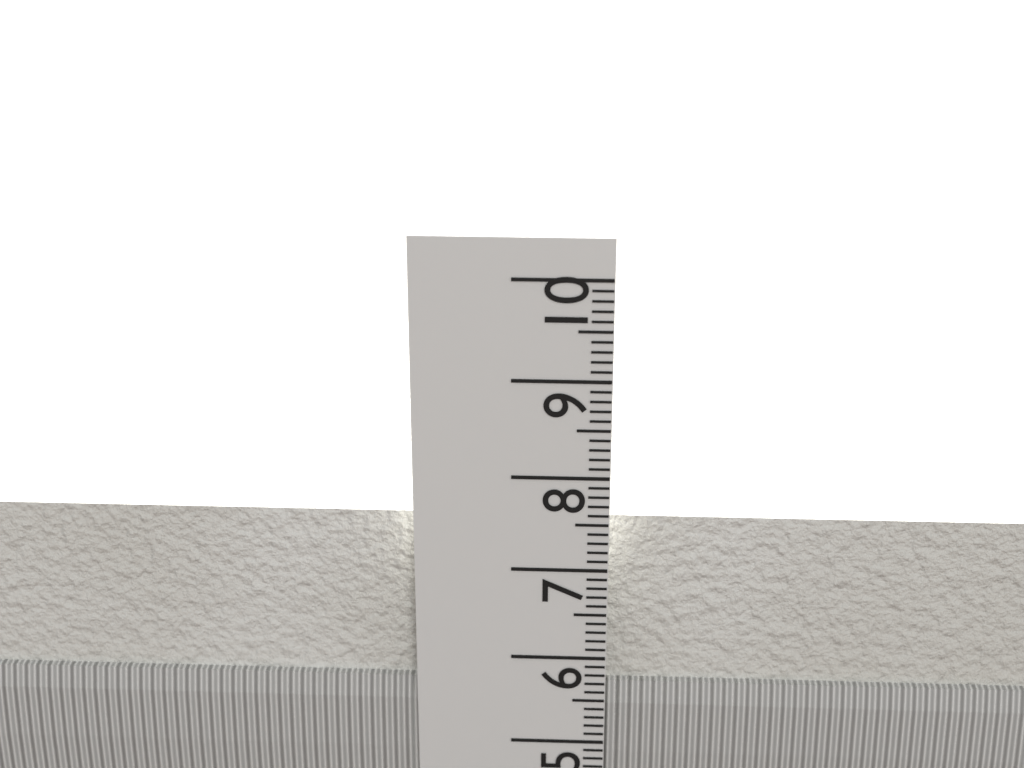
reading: 7.5 cm
